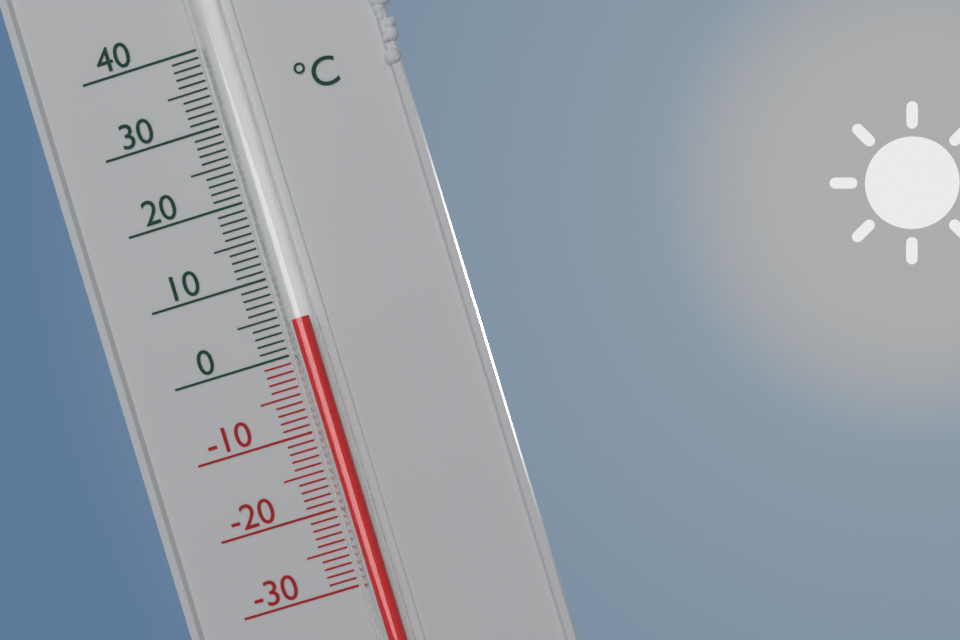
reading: 4 °C
